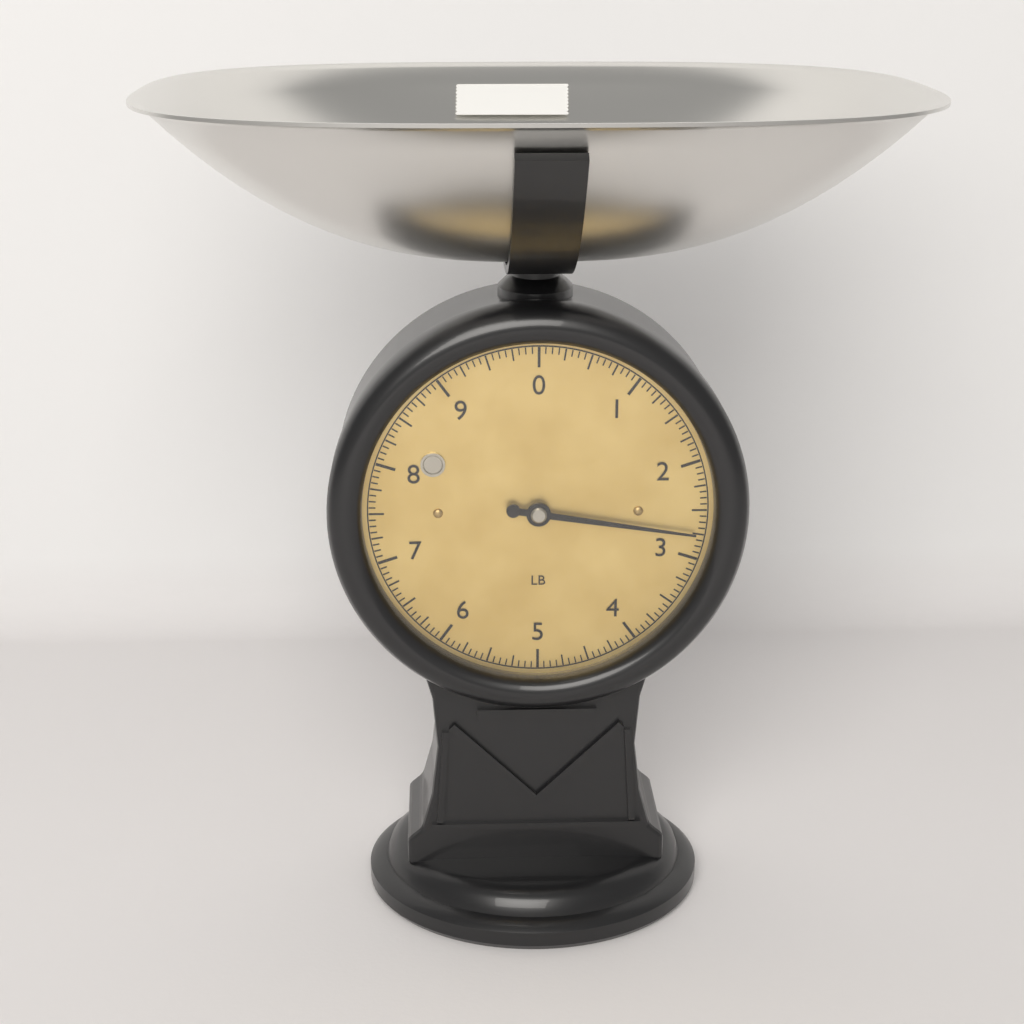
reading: 2.7500 lb
